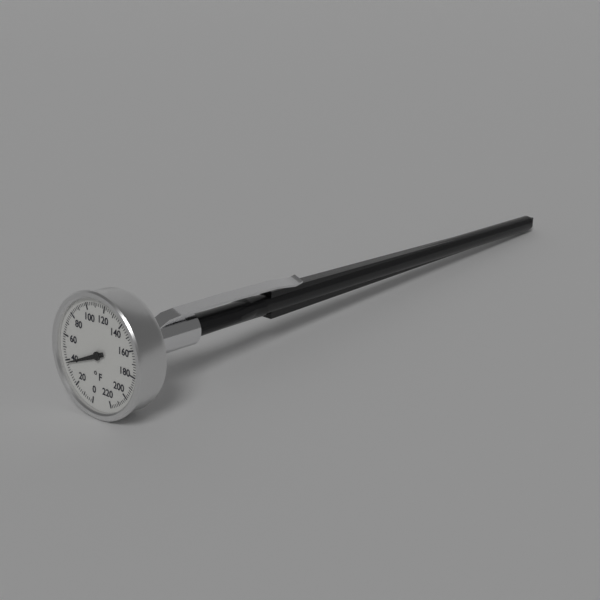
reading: 38 °F
